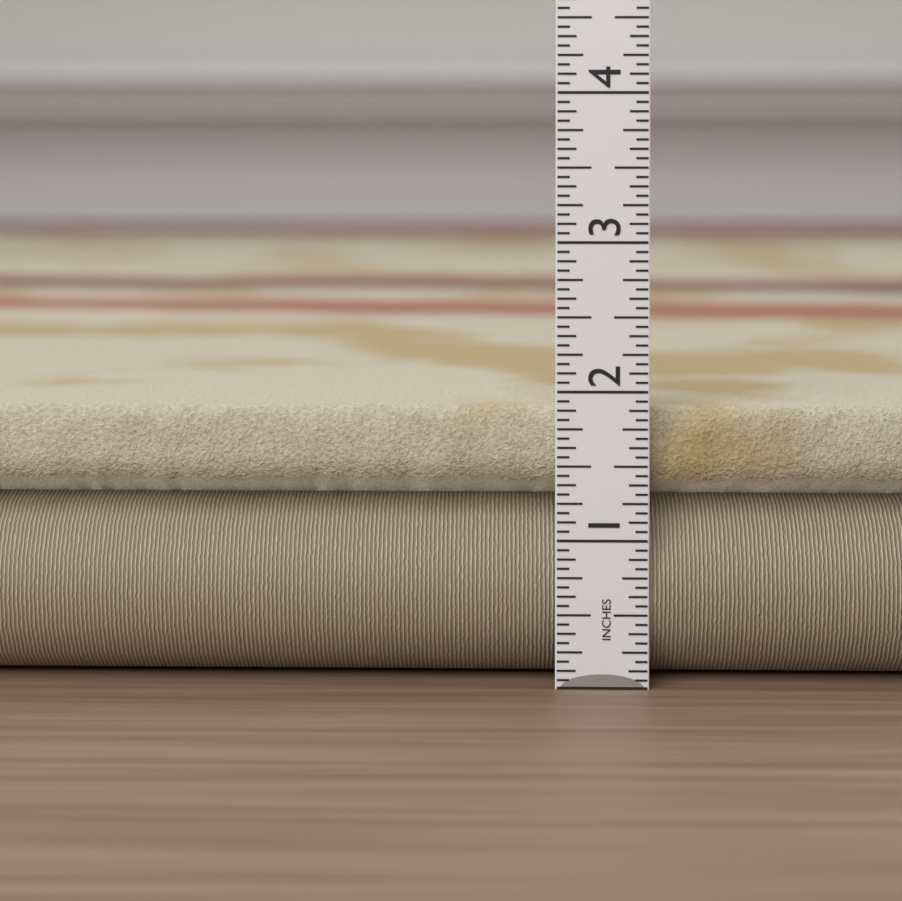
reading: 1.8750 in
